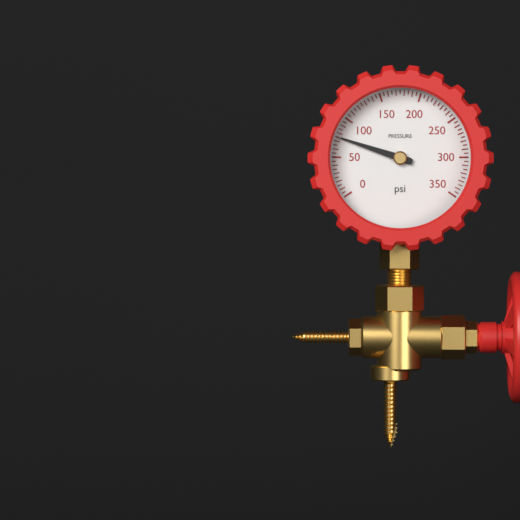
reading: 75 psi
